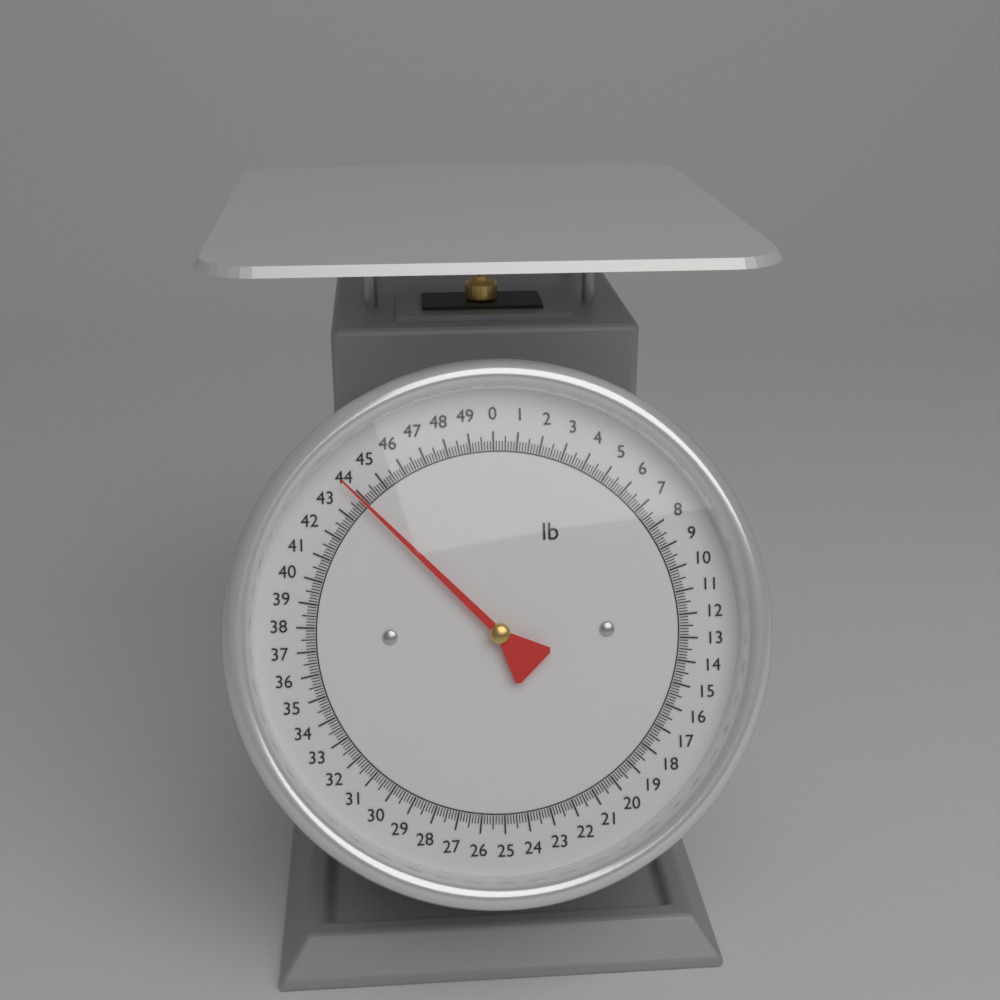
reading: 43.875 lb
